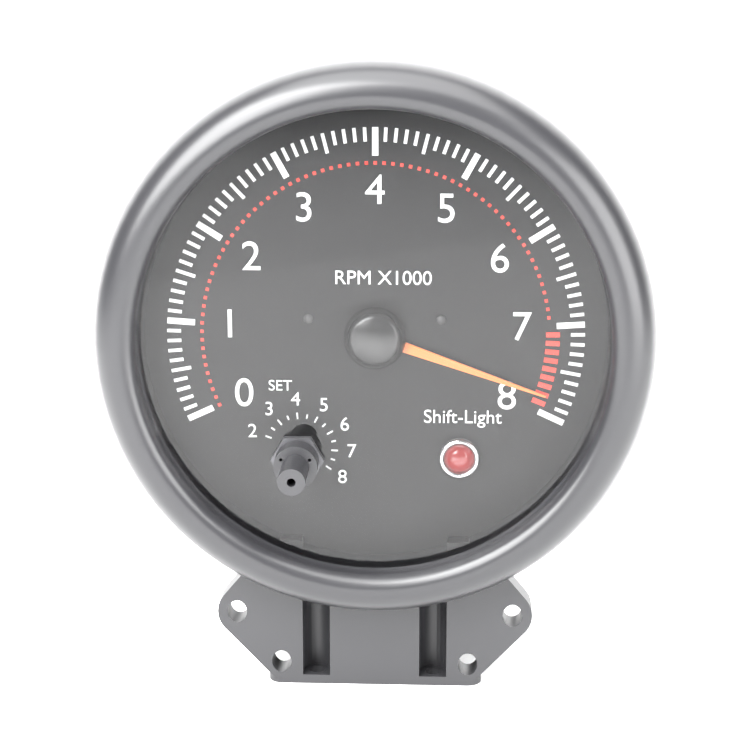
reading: 7.8 RPM x1000
